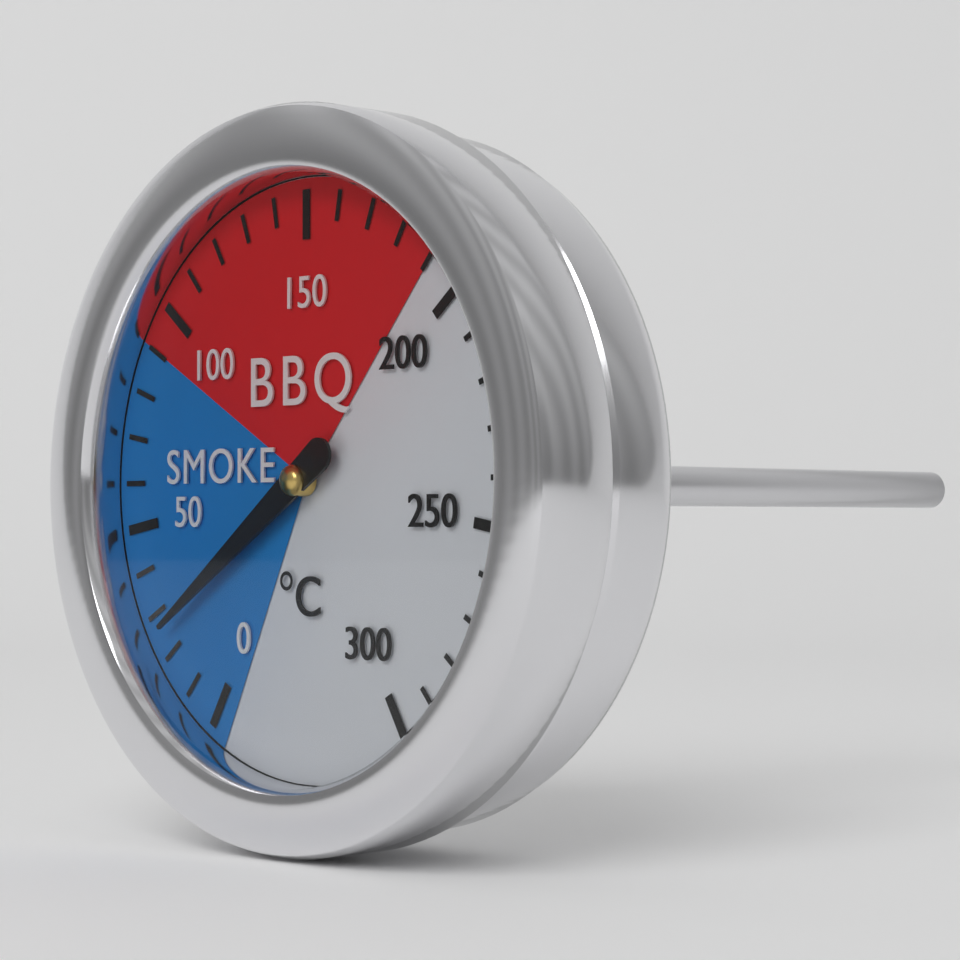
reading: 25 °C
